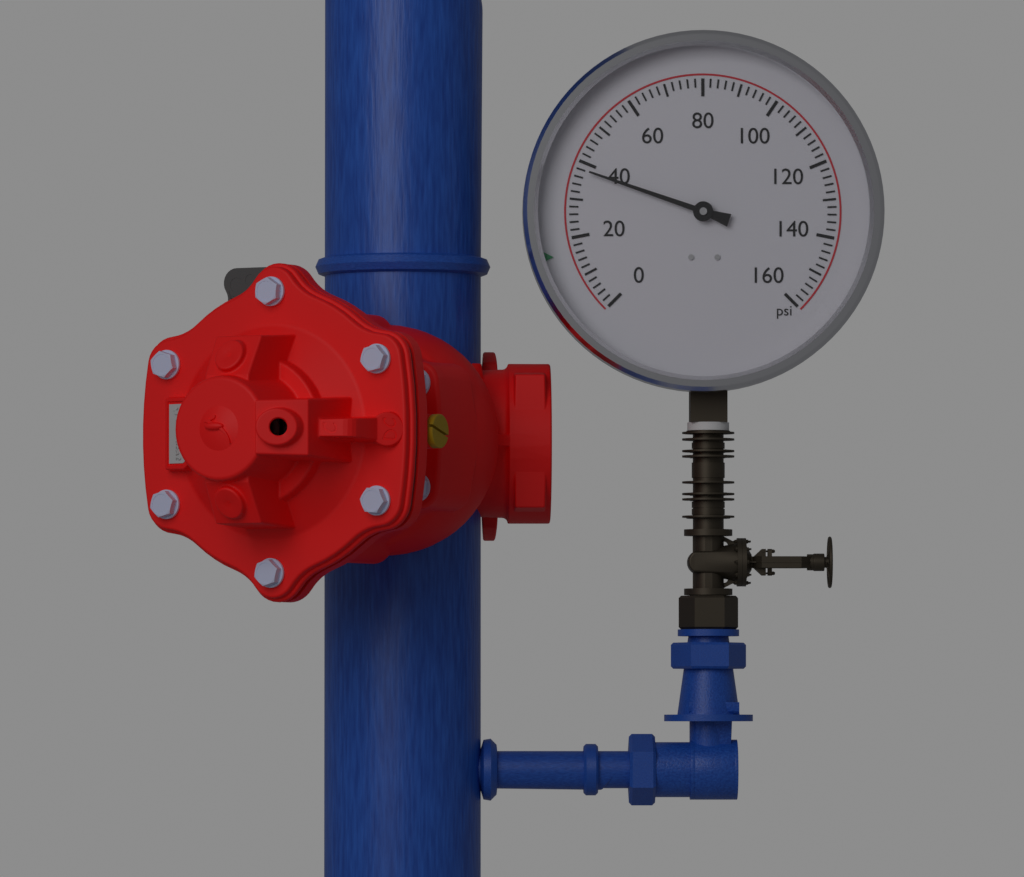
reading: 38 psi
